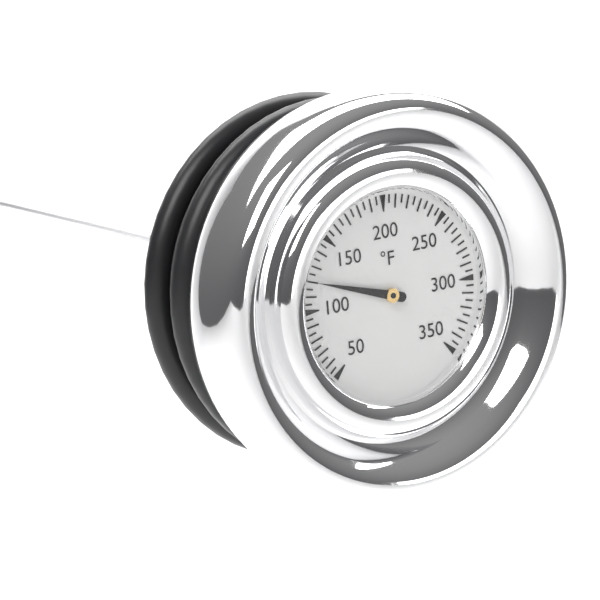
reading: 120 °F
